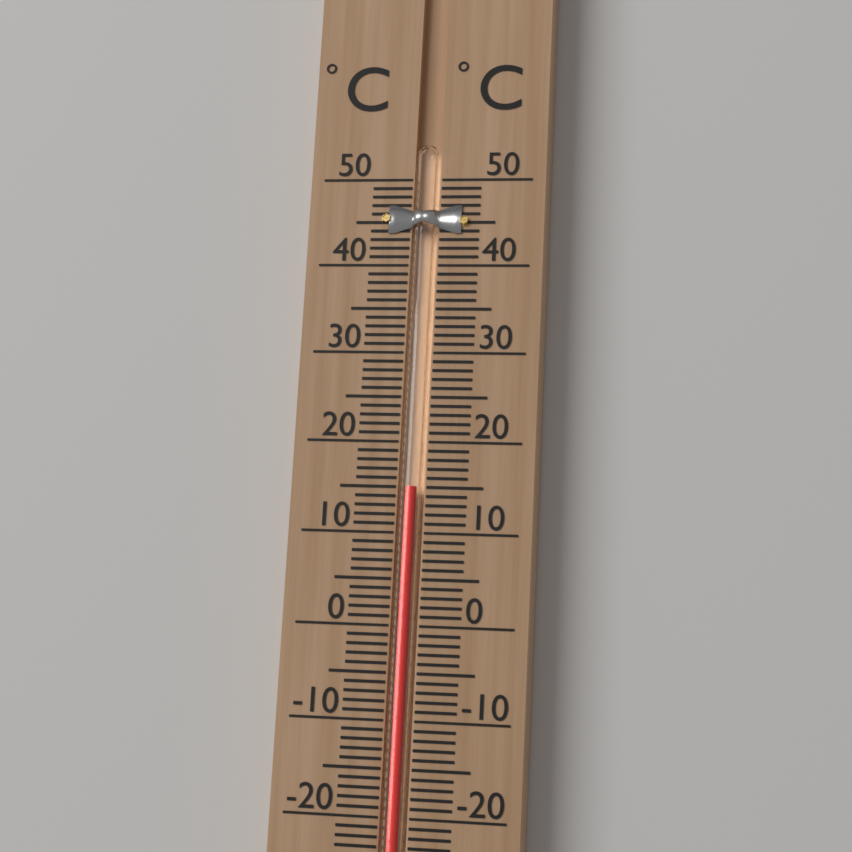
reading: 15 °C
